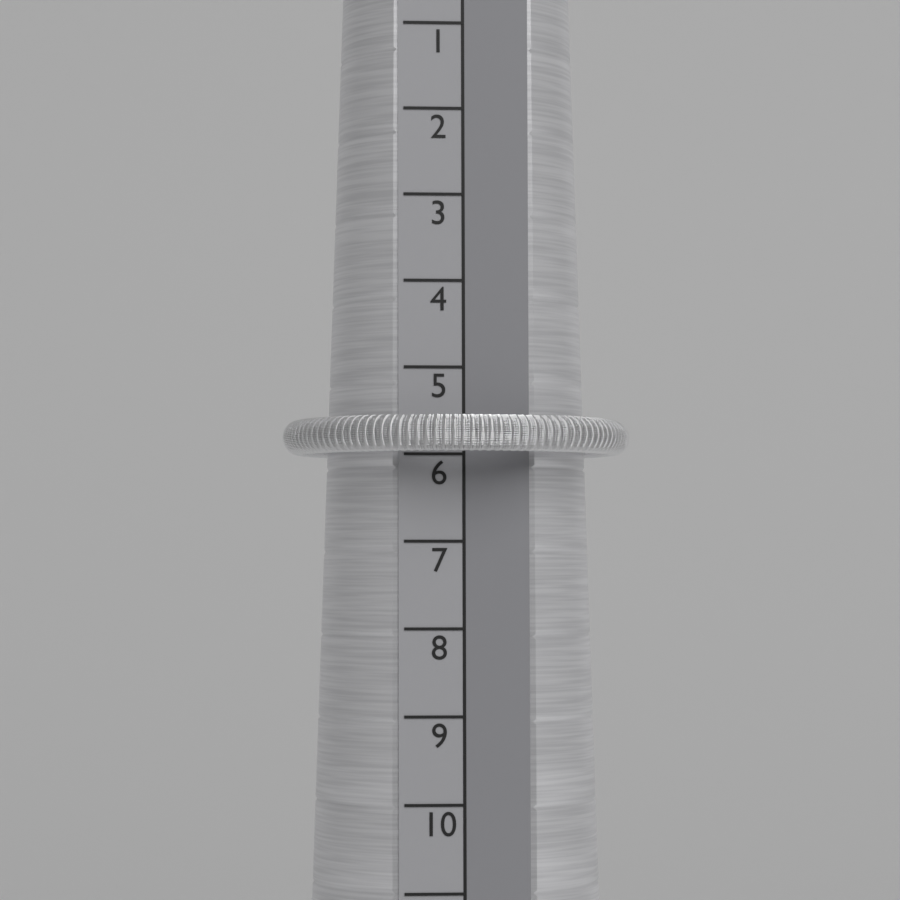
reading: 6 (no unit)
